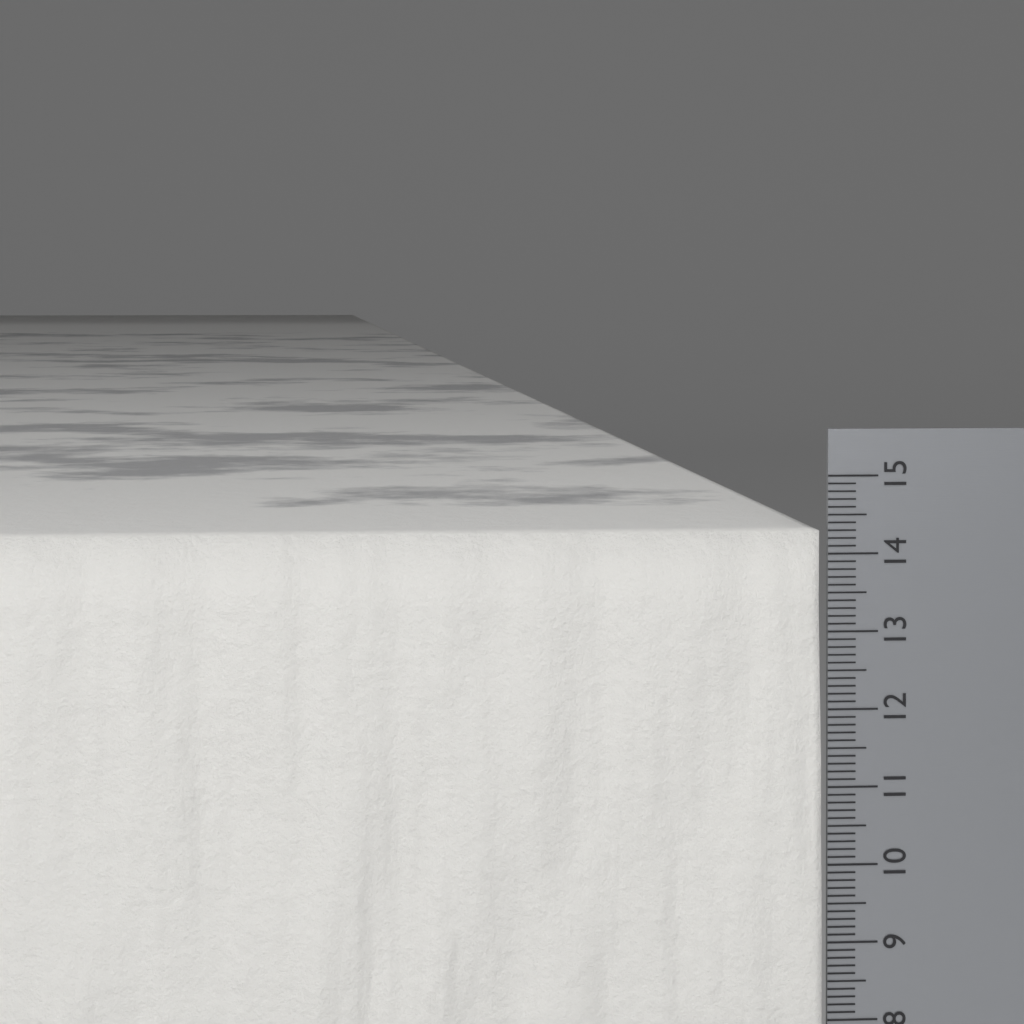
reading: 14.3 cm
